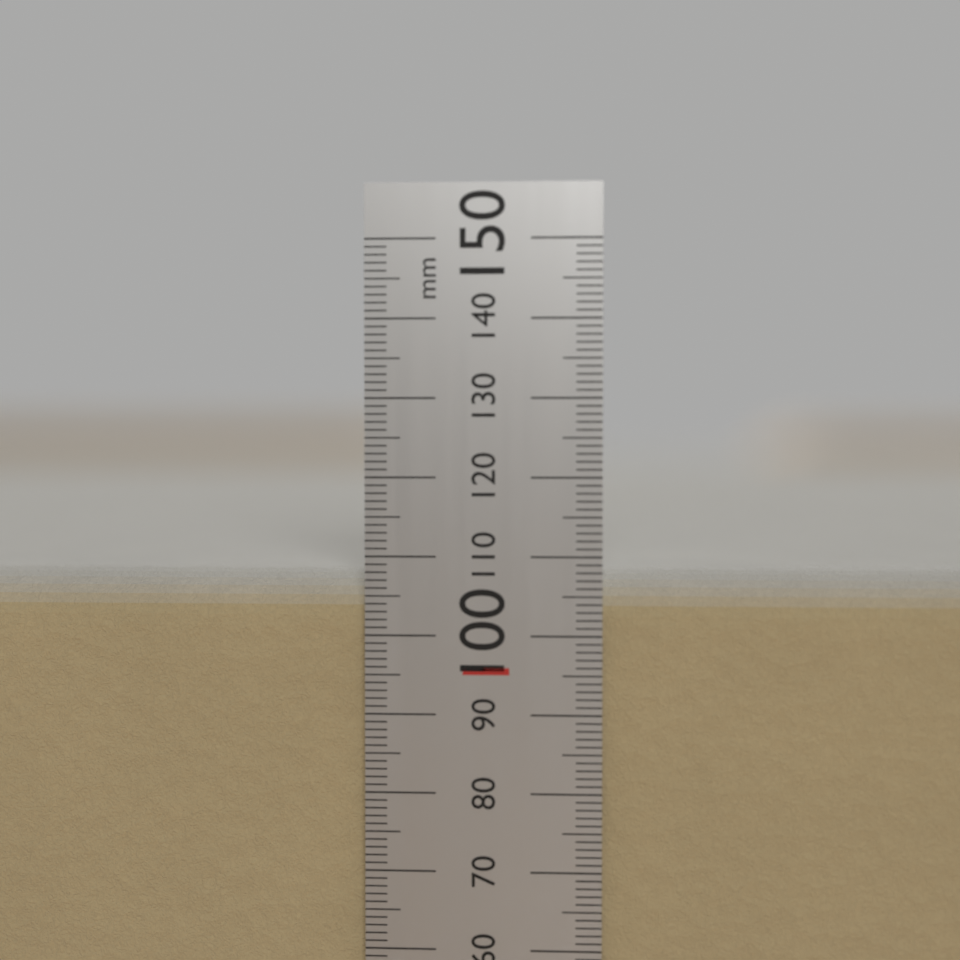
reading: 108 mm
